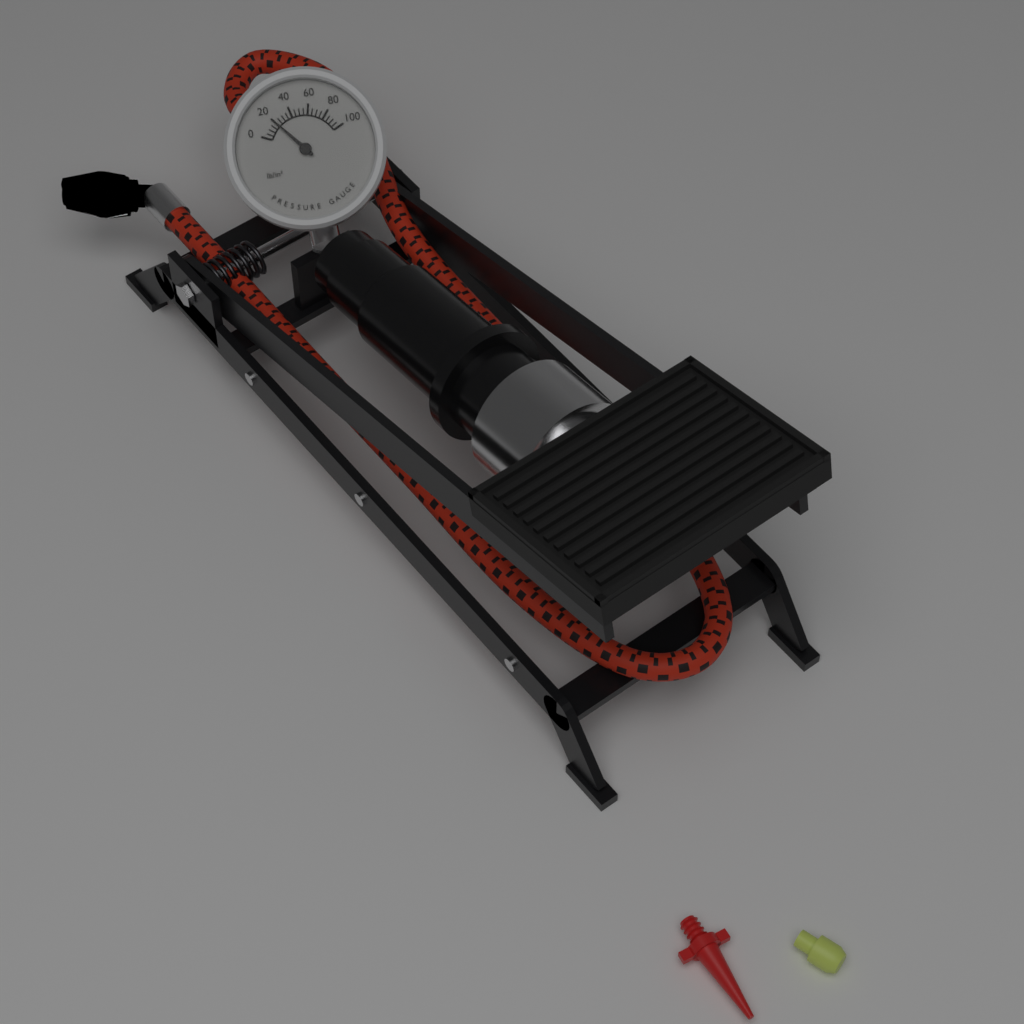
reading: 20 lb/in²
